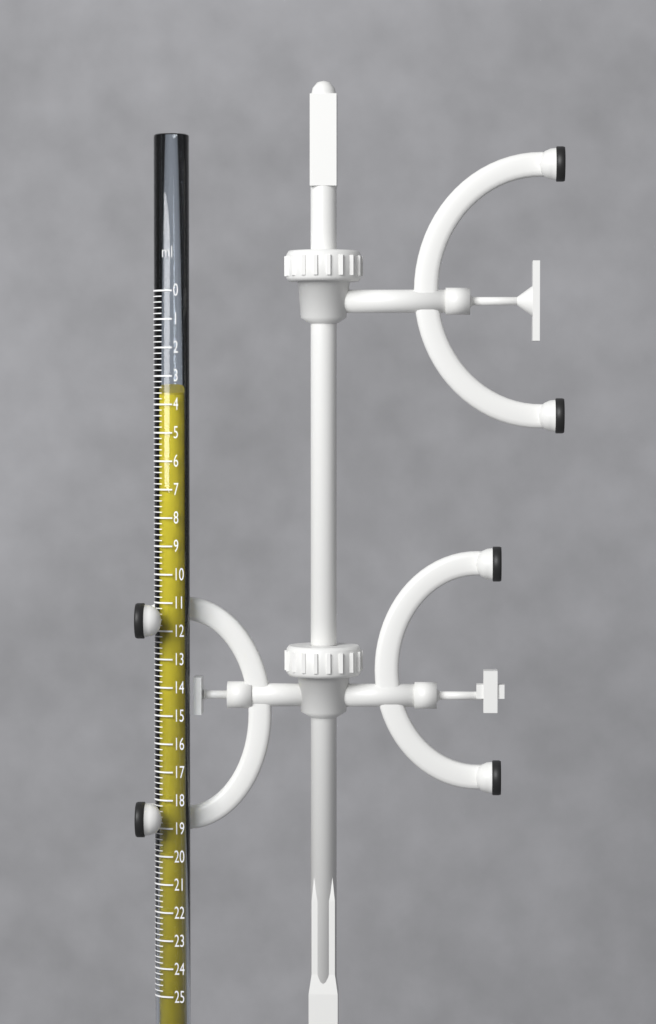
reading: 3.6 ml
